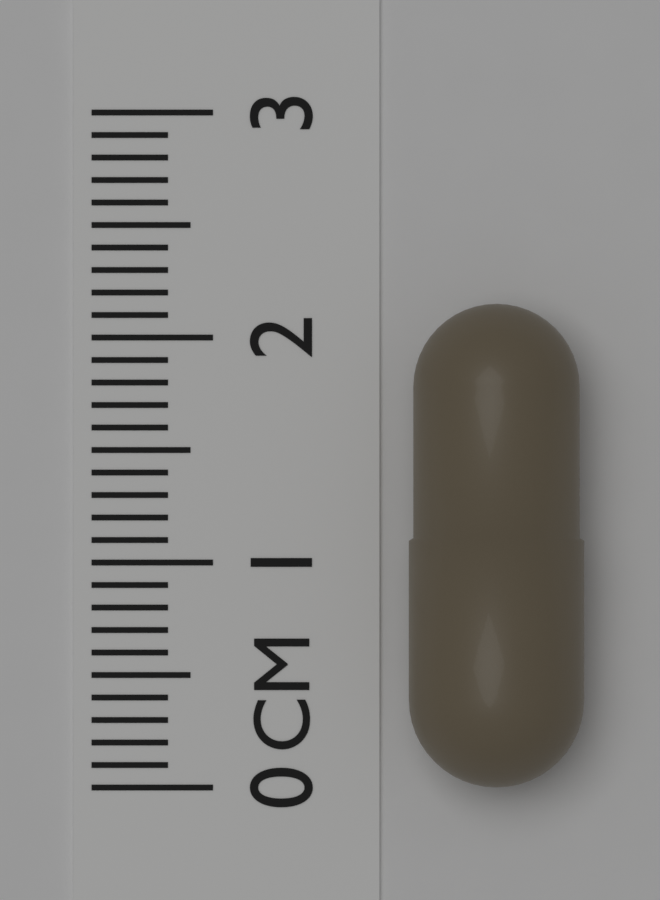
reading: 2.15 cm
